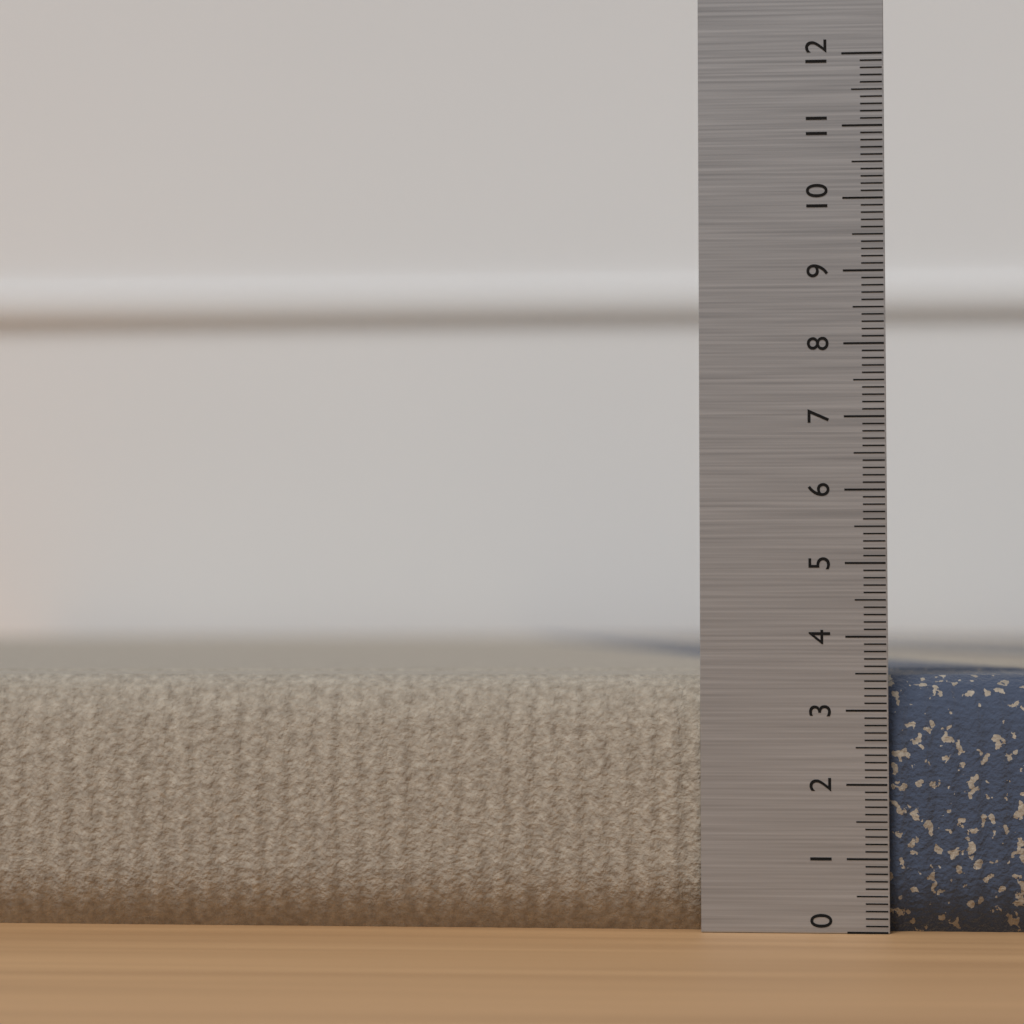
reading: 3.5 (no unit)
